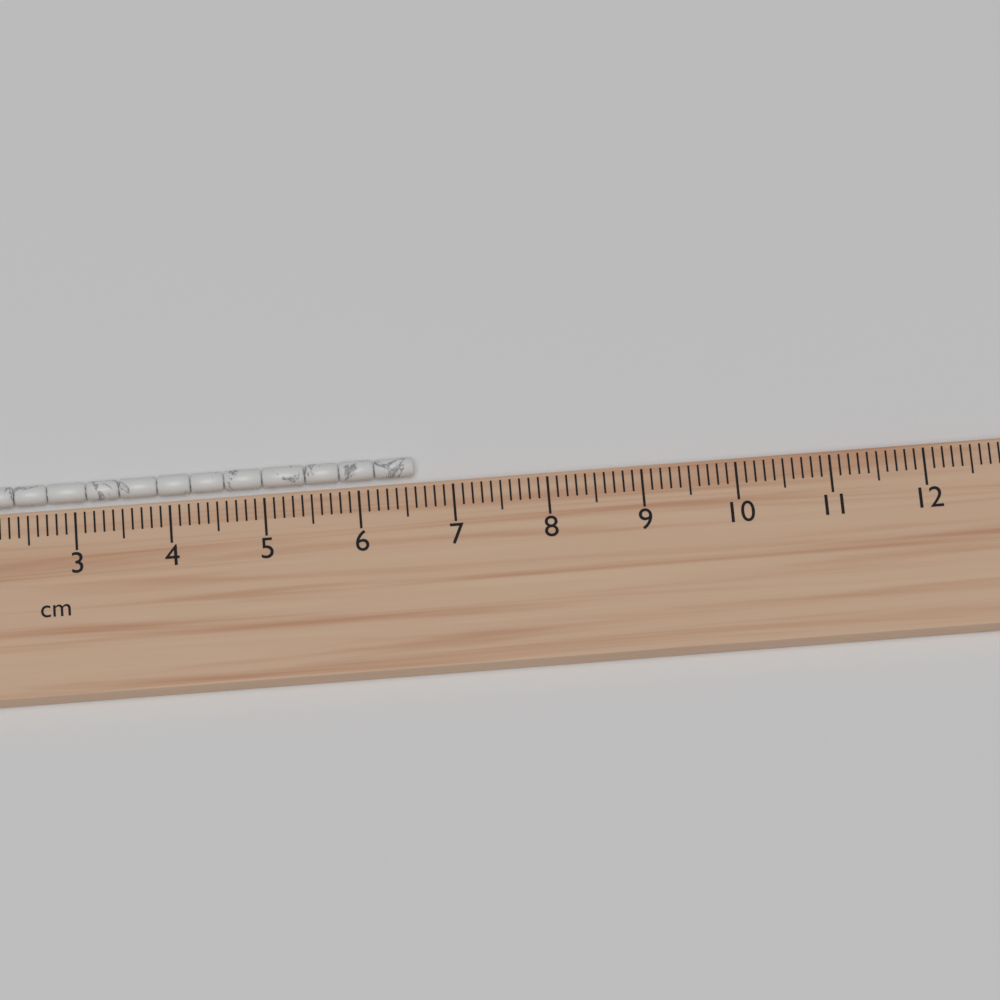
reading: 6.6 cm
